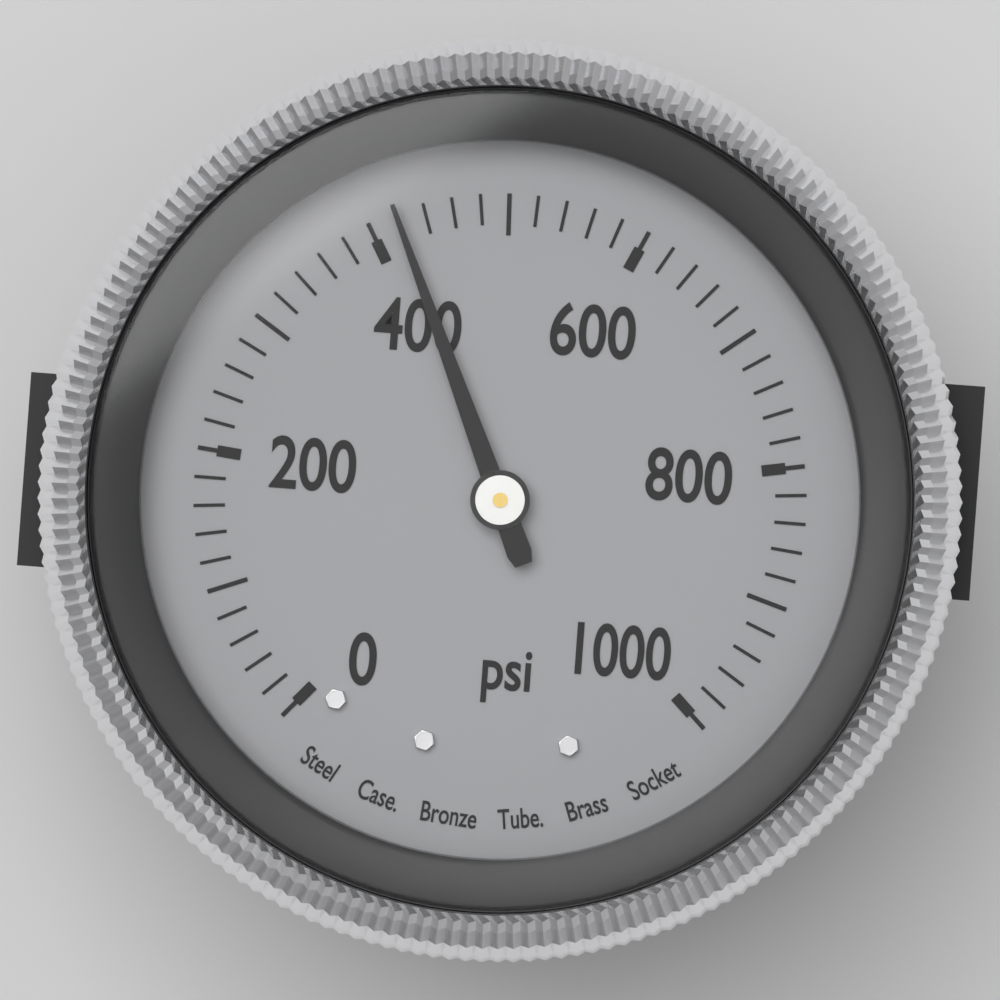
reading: 420 psi
